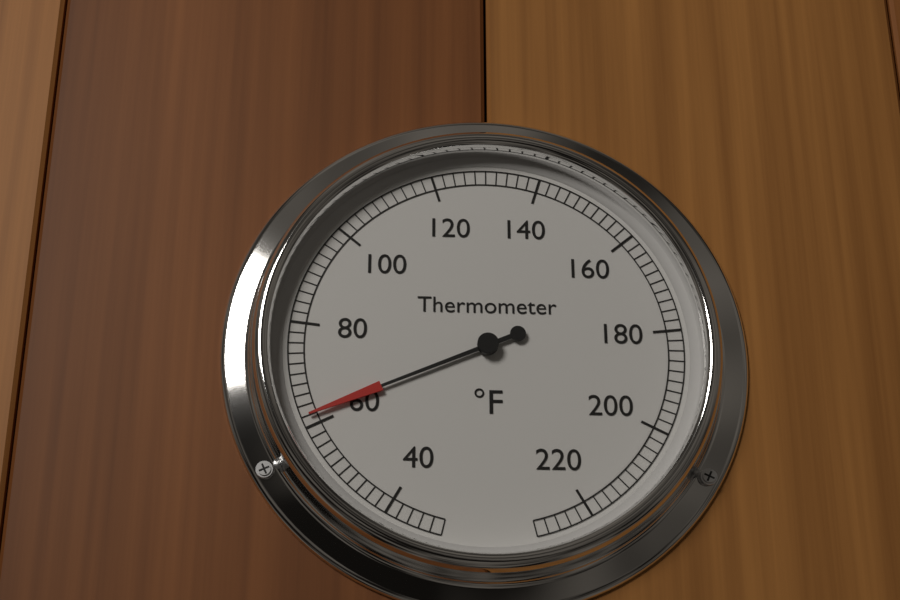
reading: 62 °F
